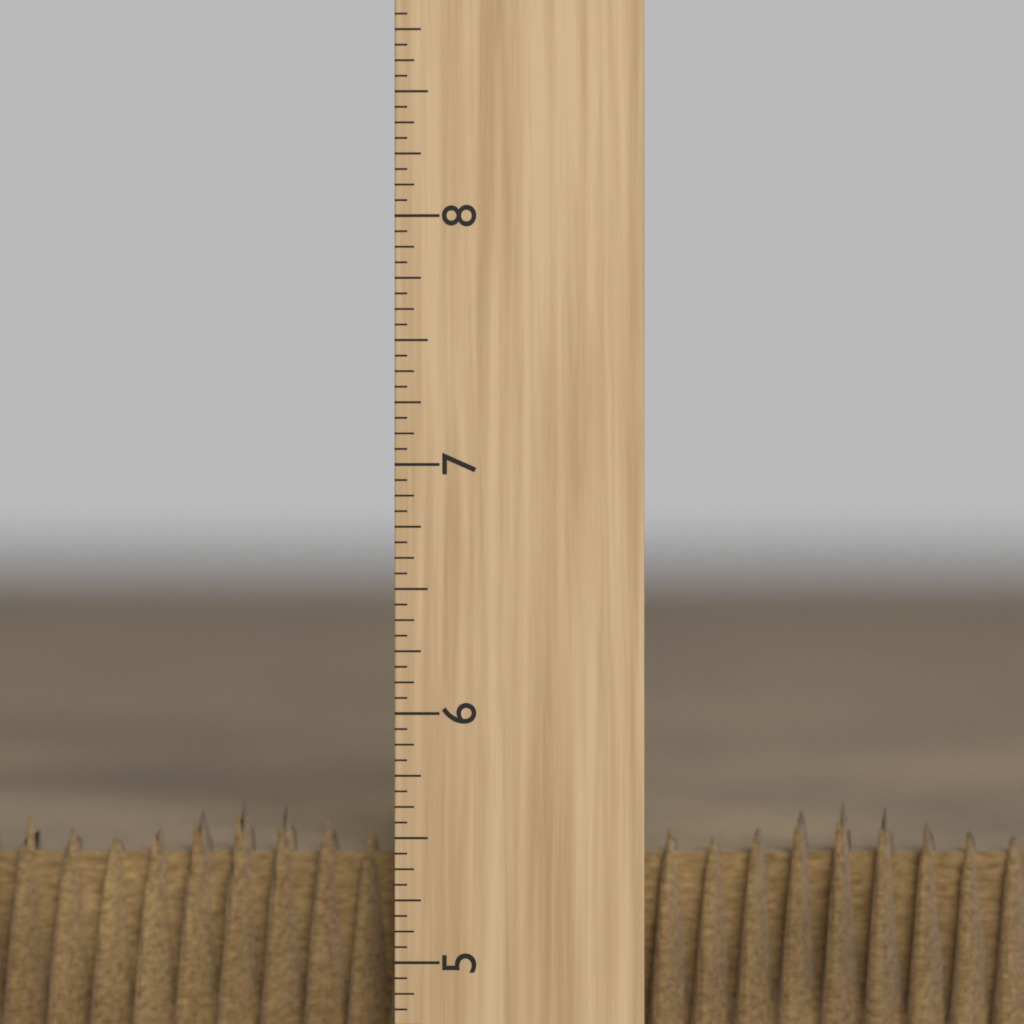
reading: 5.6250 inch
